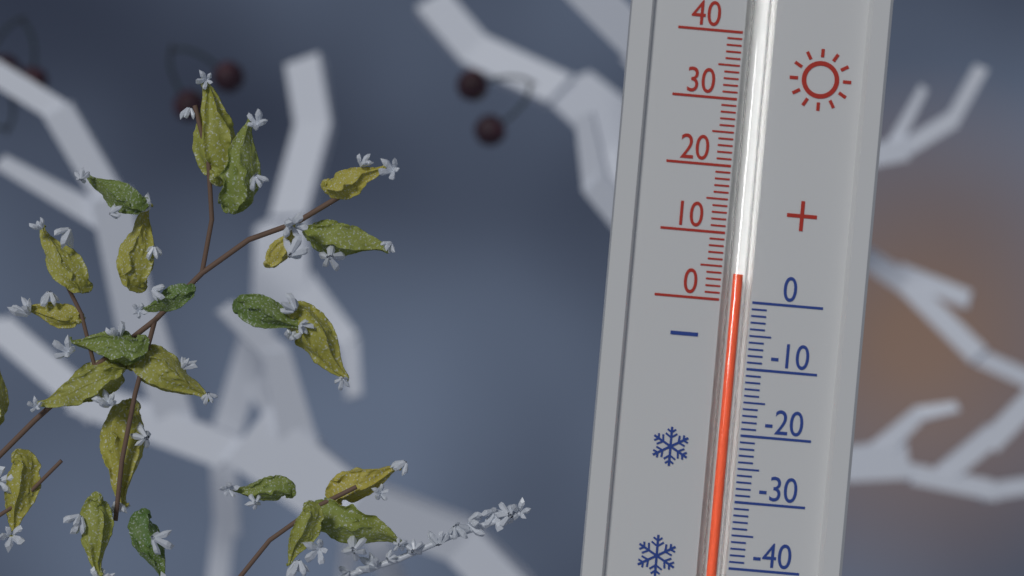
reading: 4 (no unit)
